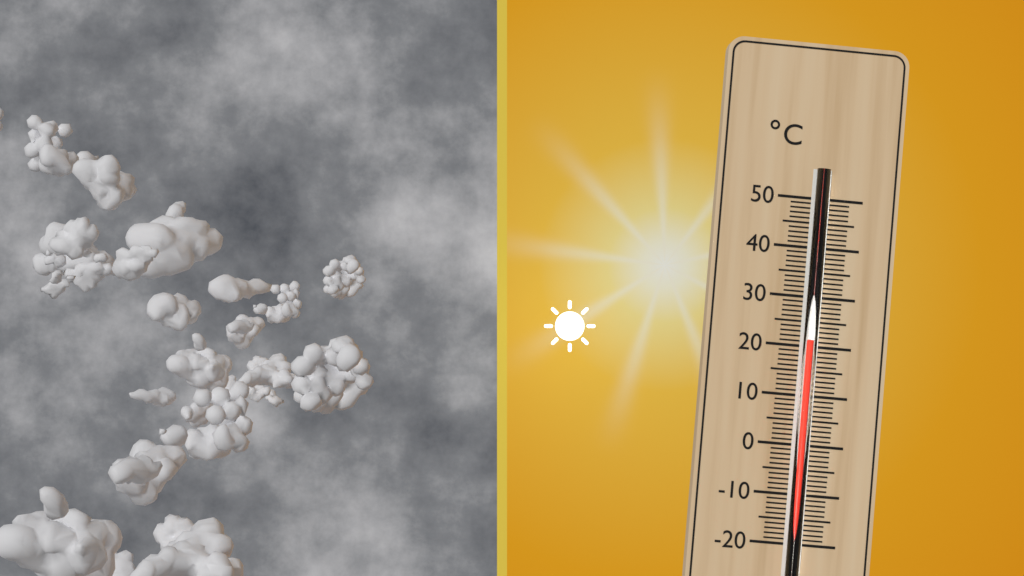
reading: 21 °C
